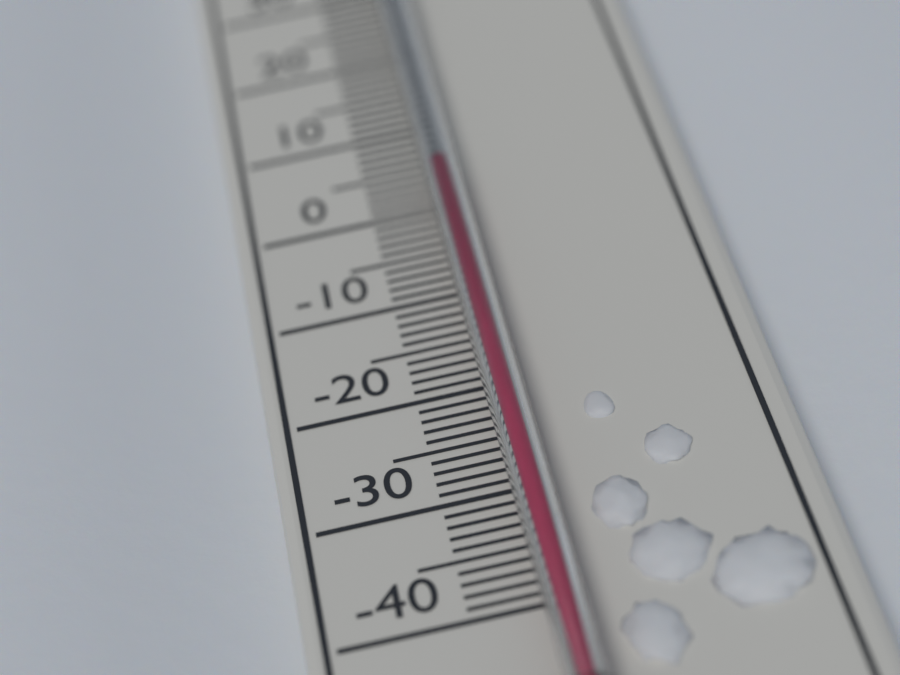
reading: 3 °C
